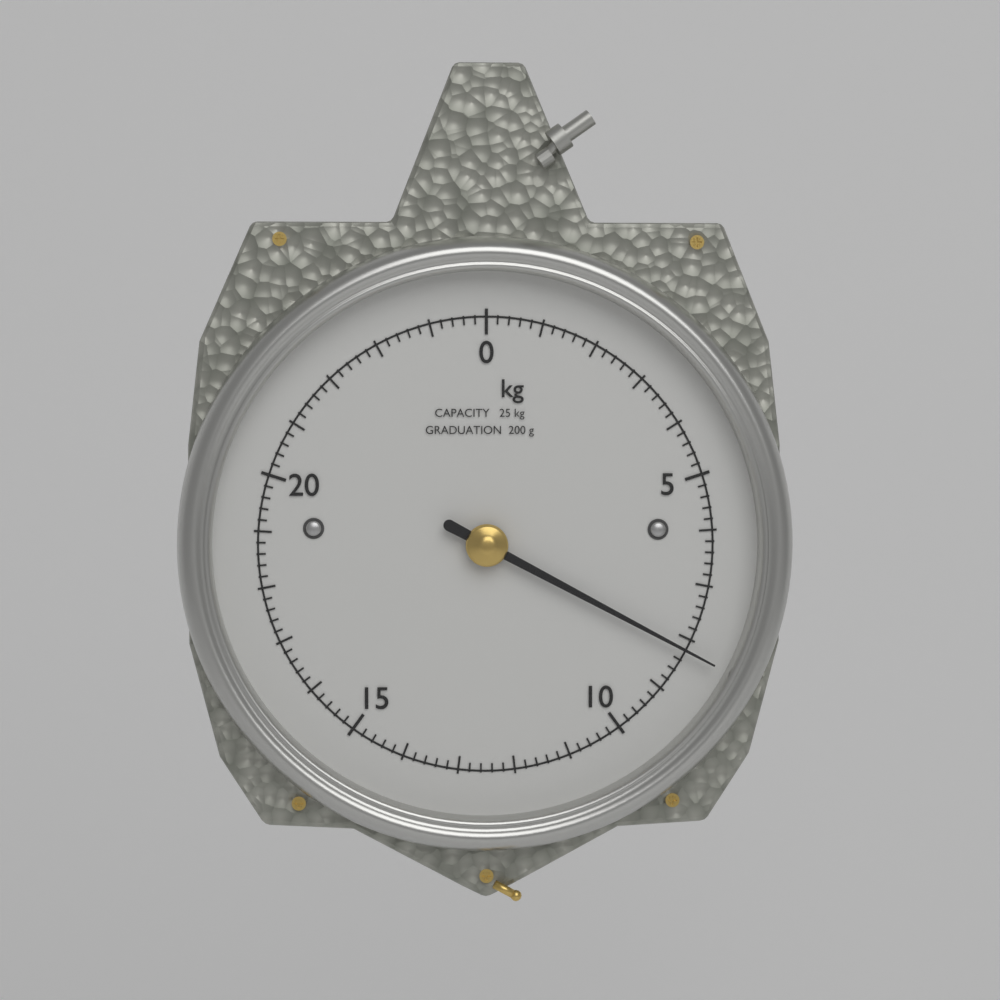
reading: 8.2 kg
